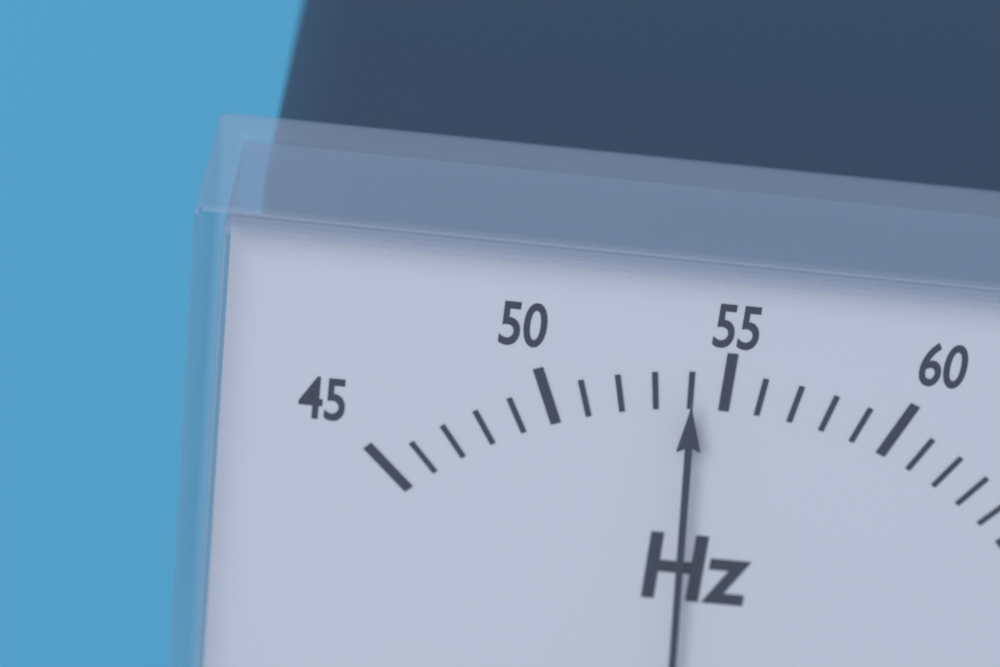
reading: 54 Hz
